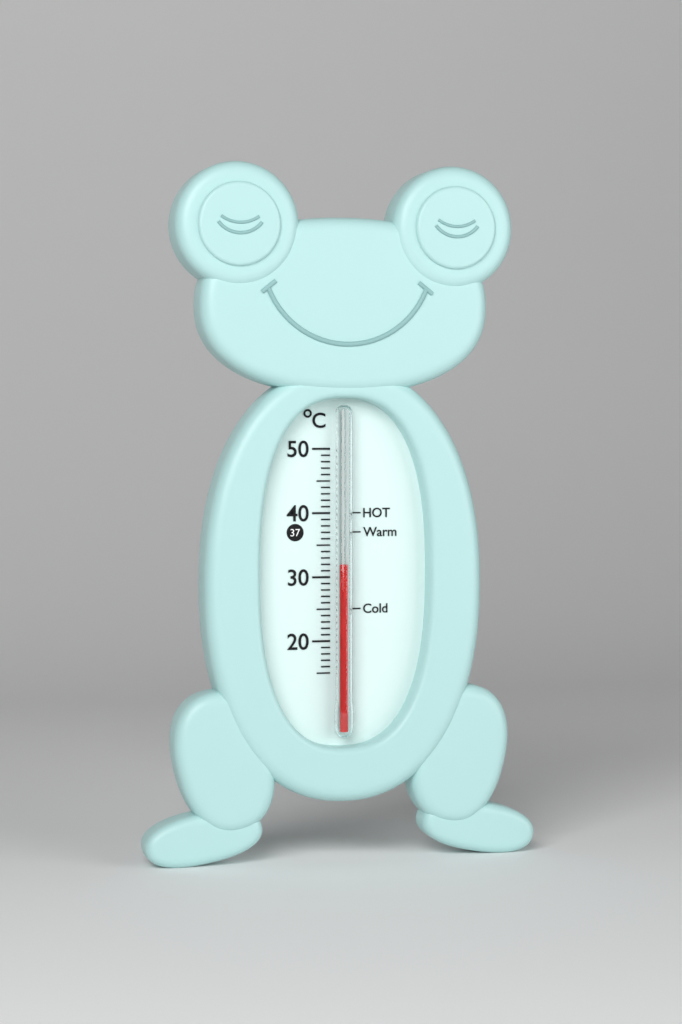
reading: 32 °C
